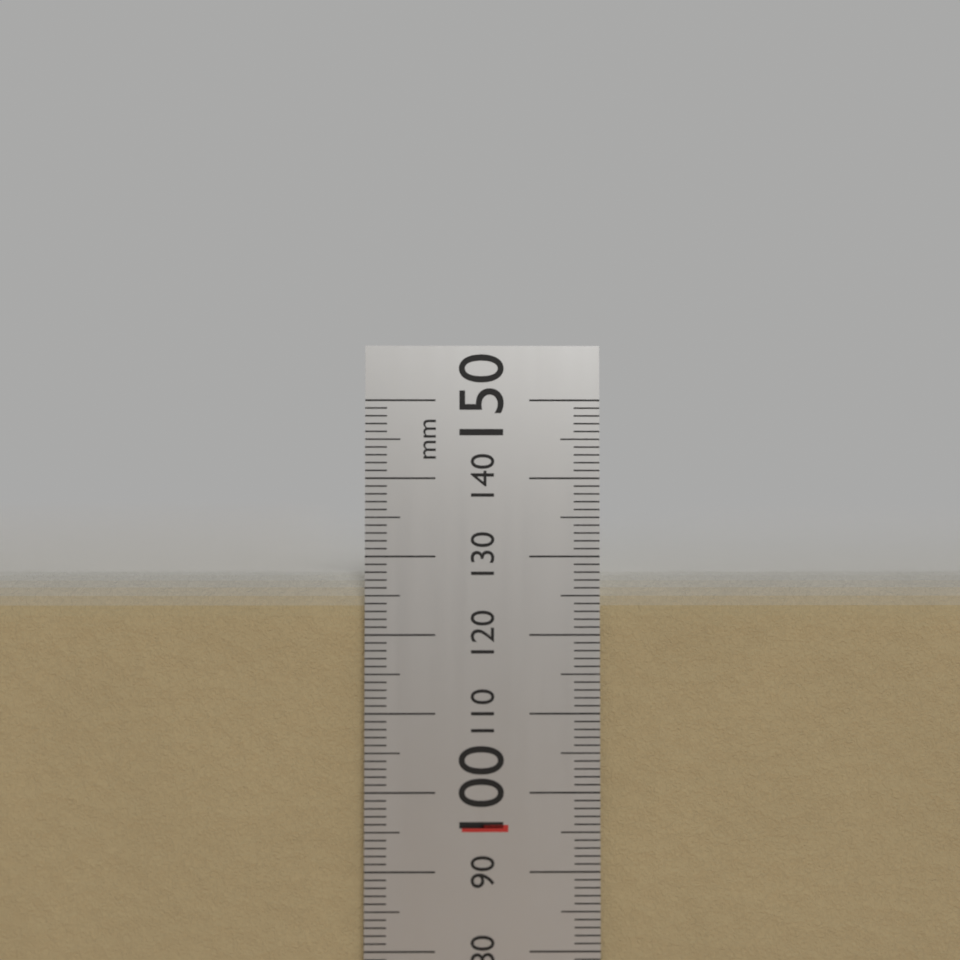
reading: 128 mm
